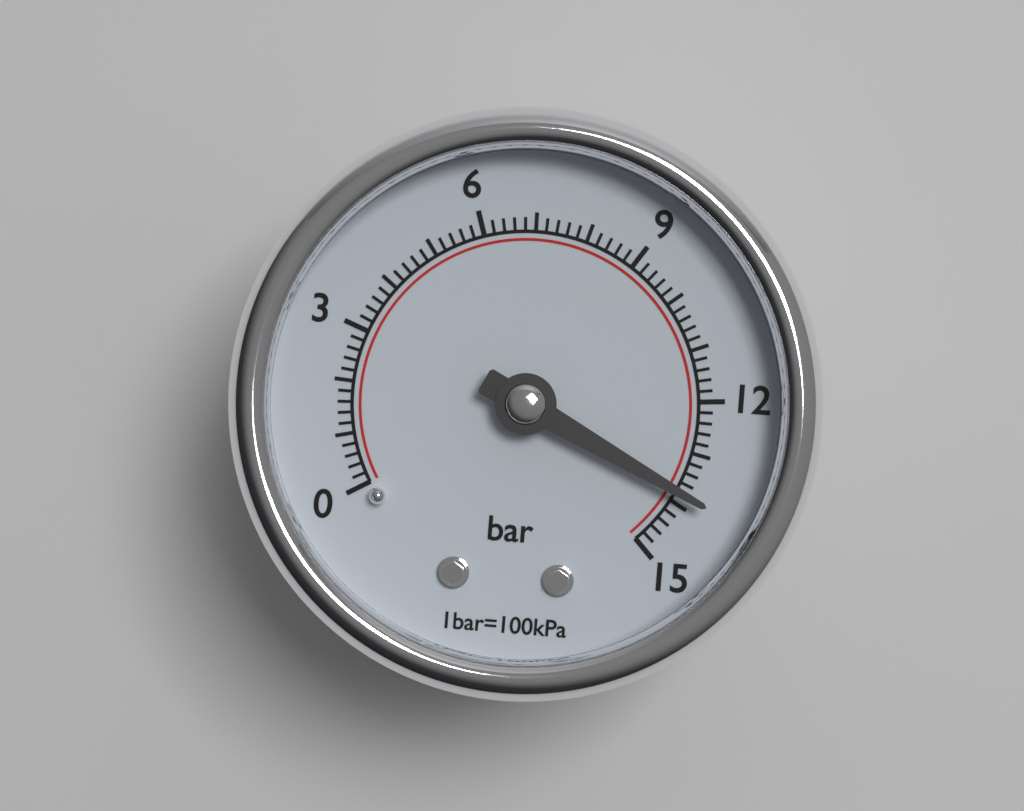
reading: 13.8 bar
